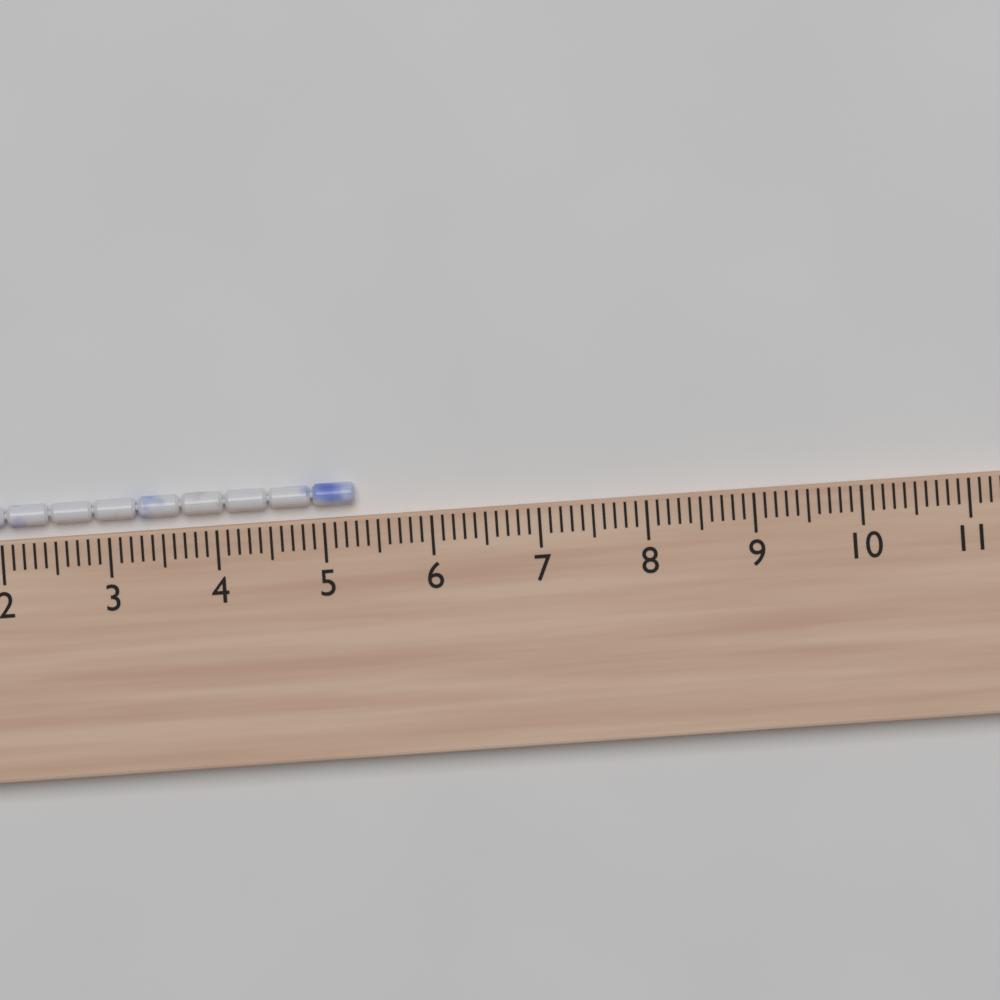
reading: 5.3 cm
